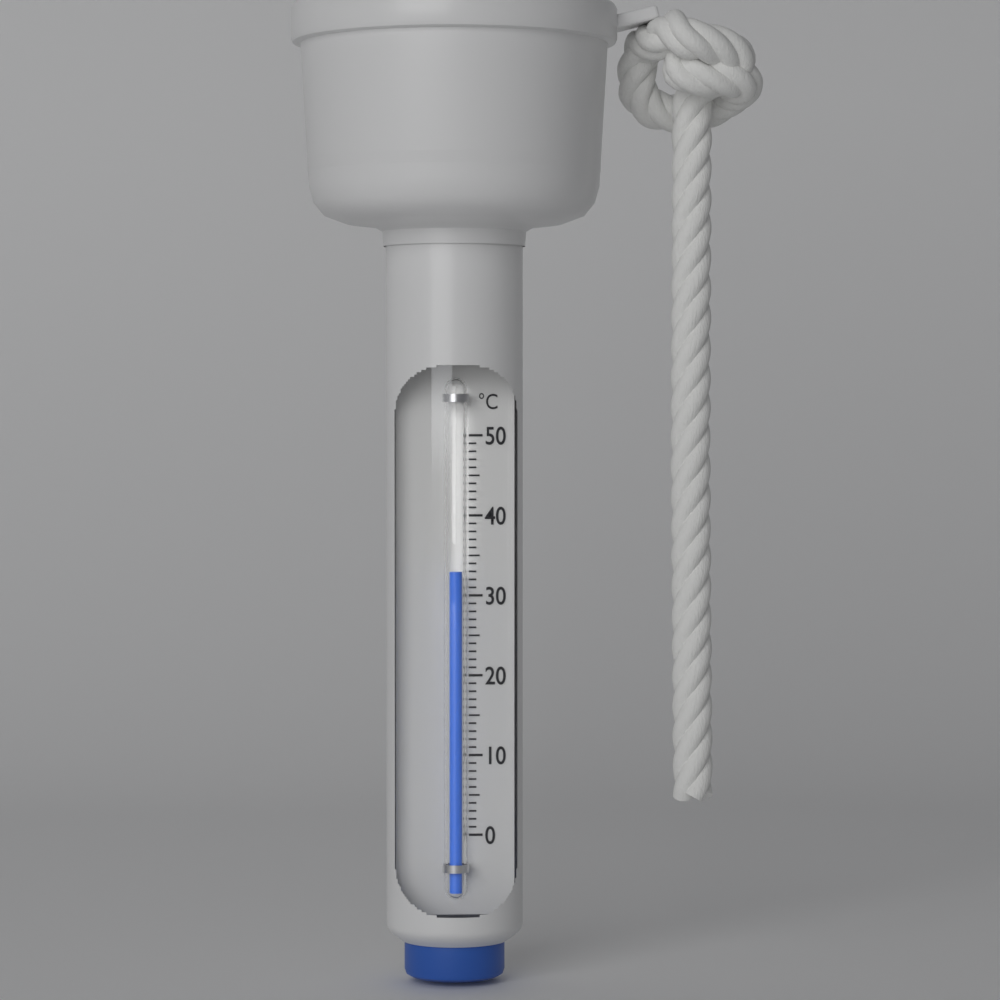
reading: 33 °C
